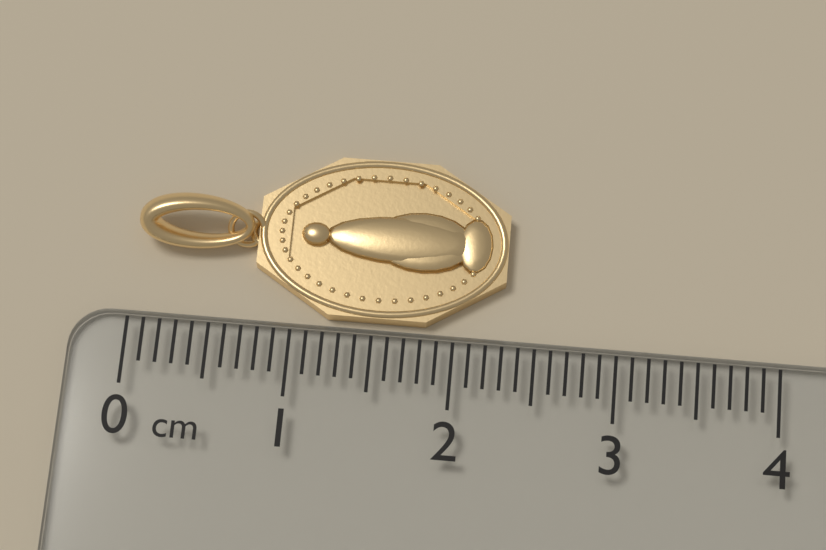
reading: 2.3 cm
